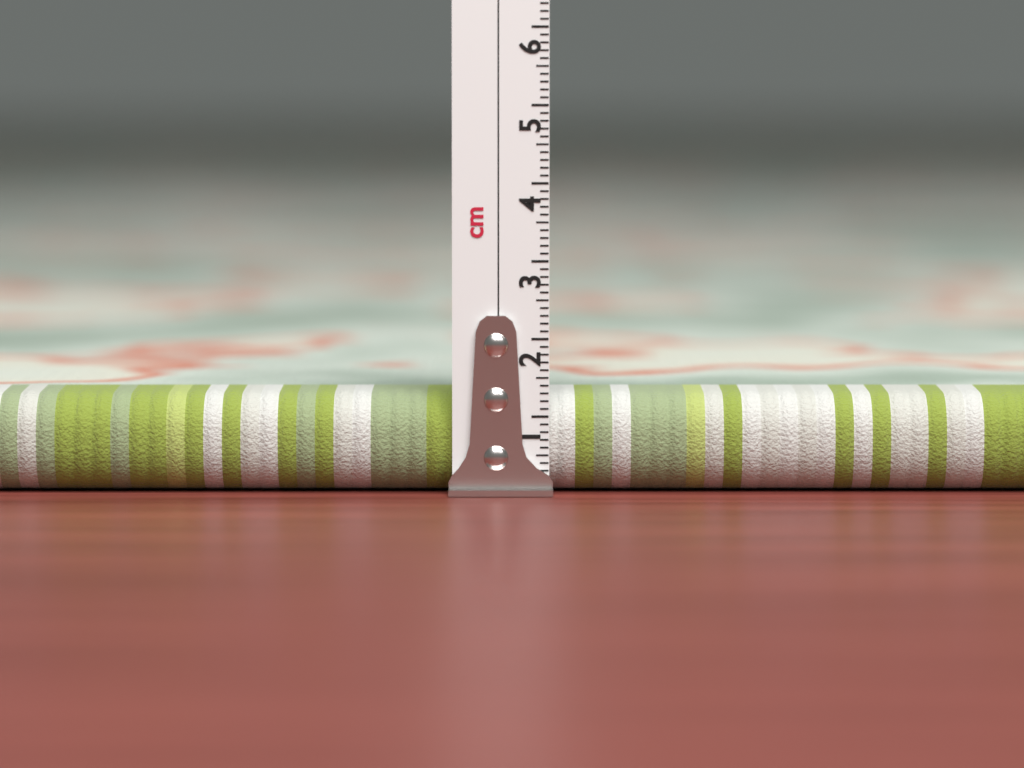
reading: 1.3 cm
